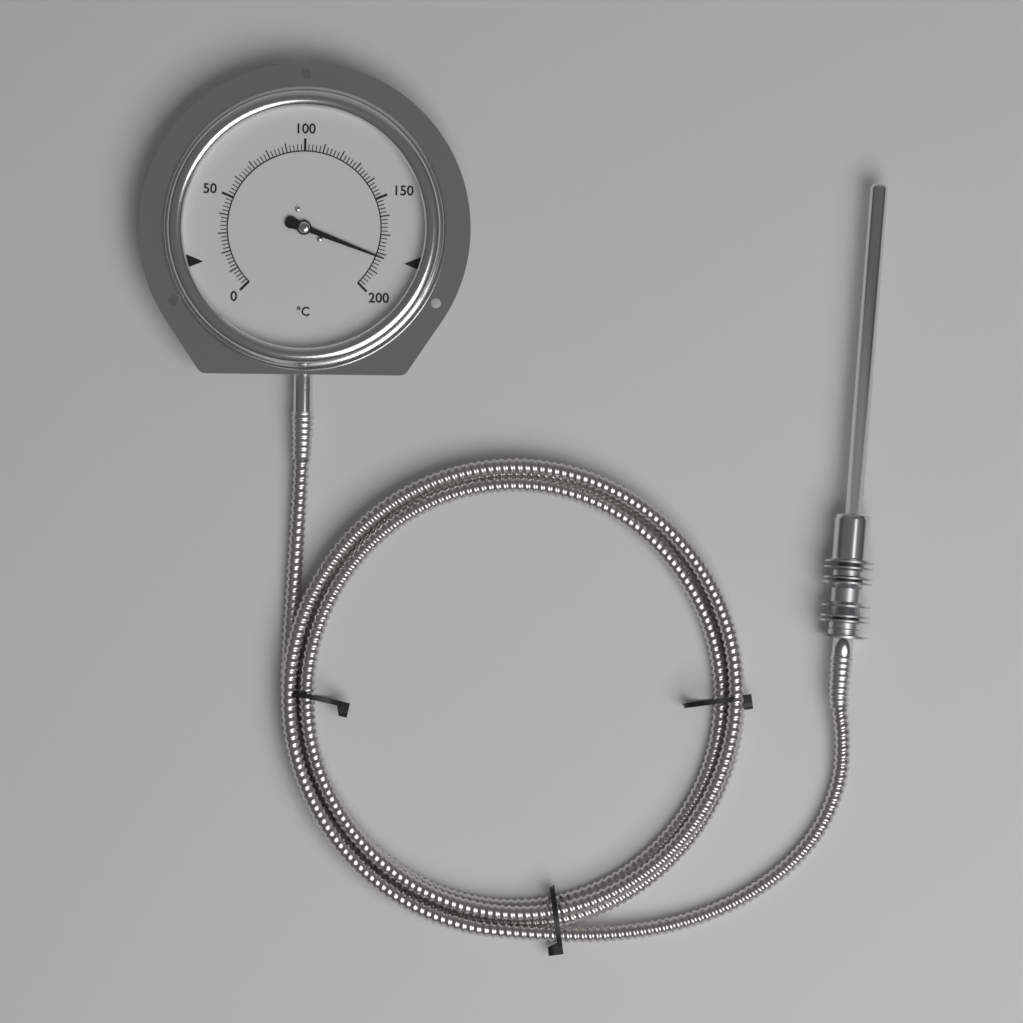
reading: 182 °C
